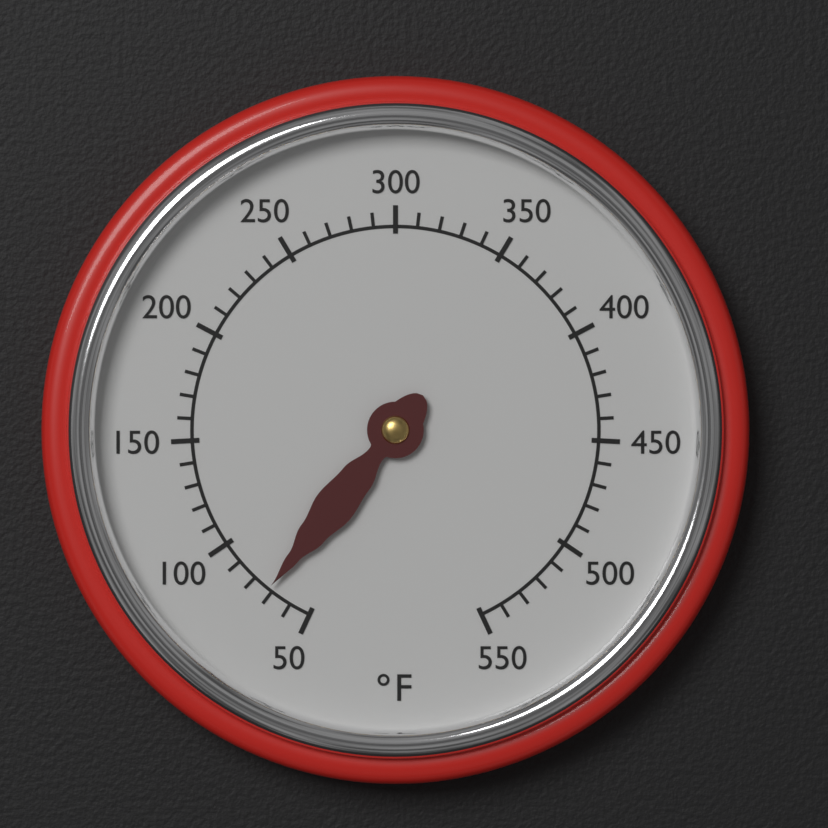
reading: 72 °F
